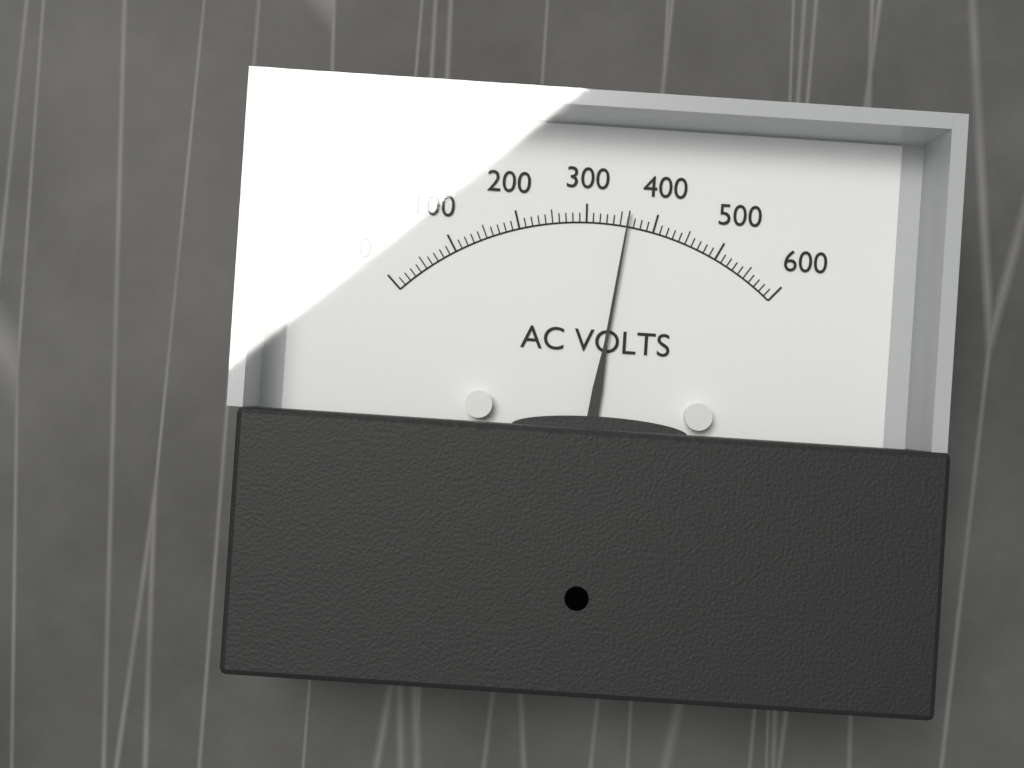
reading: 360 V
